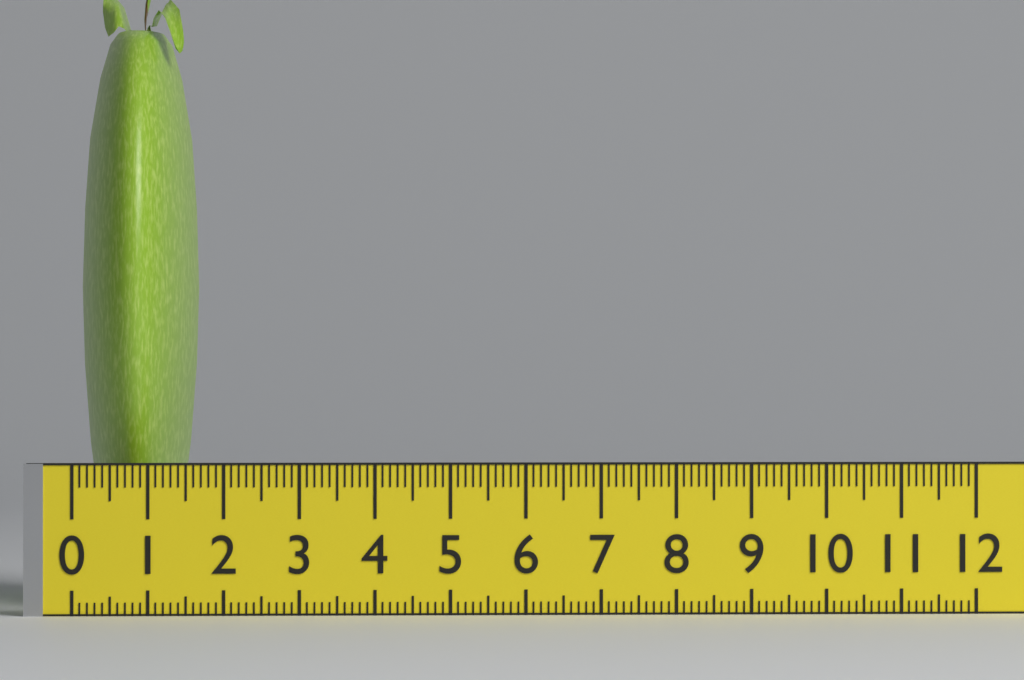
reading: 1.6 (no unit)
